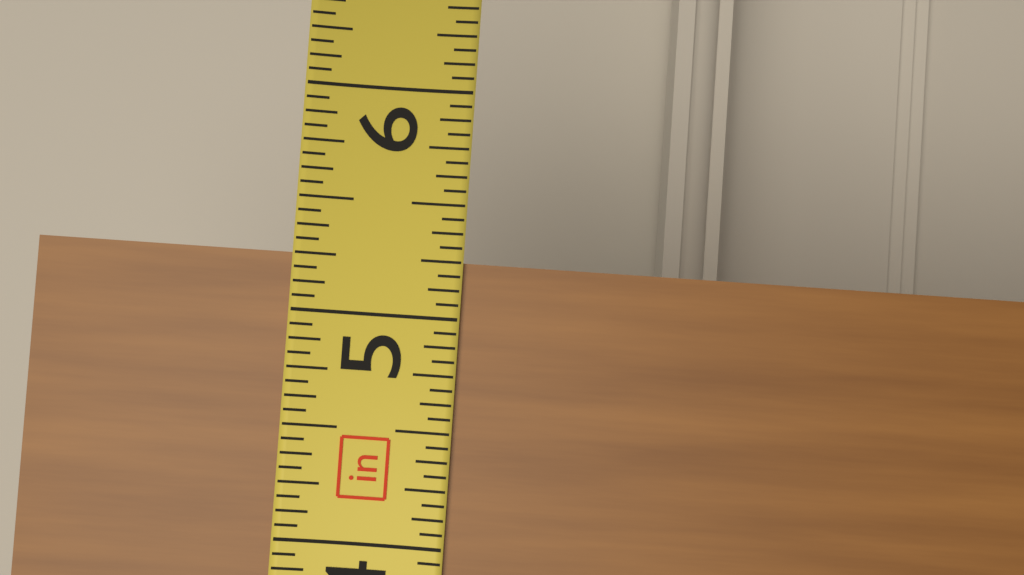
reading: 5.2500 in
